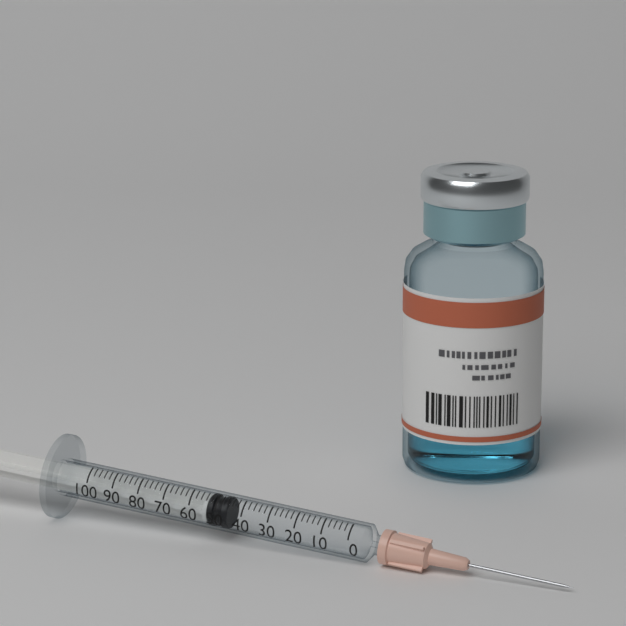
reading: 46 (no unit)
